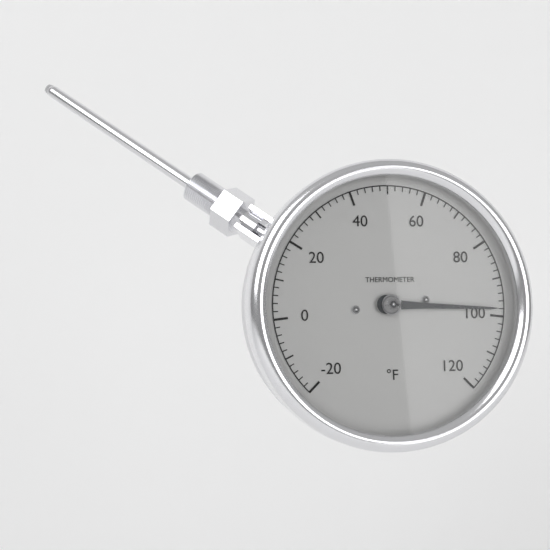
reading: 98 °F
